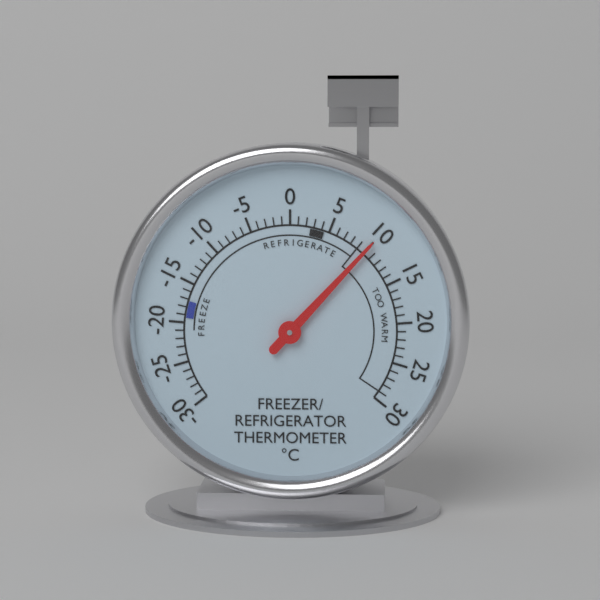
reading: 10 °C
